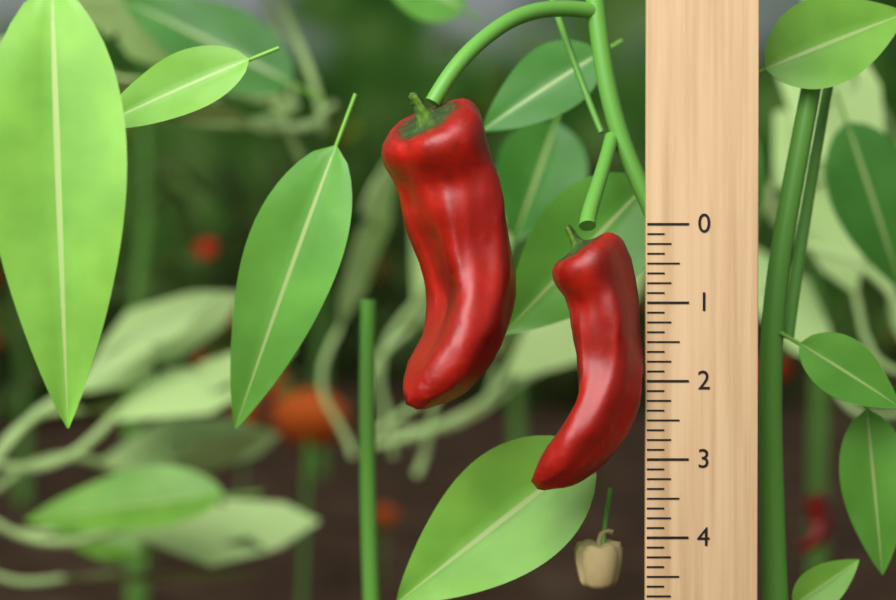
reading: 3.375 (no unit)
